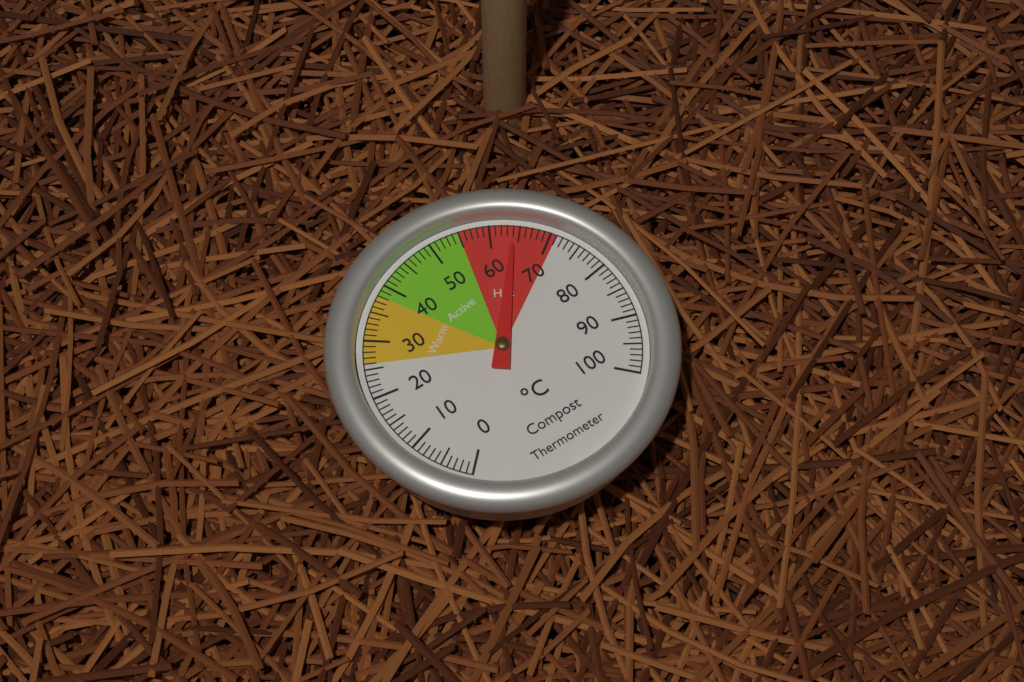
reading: 64 °C
